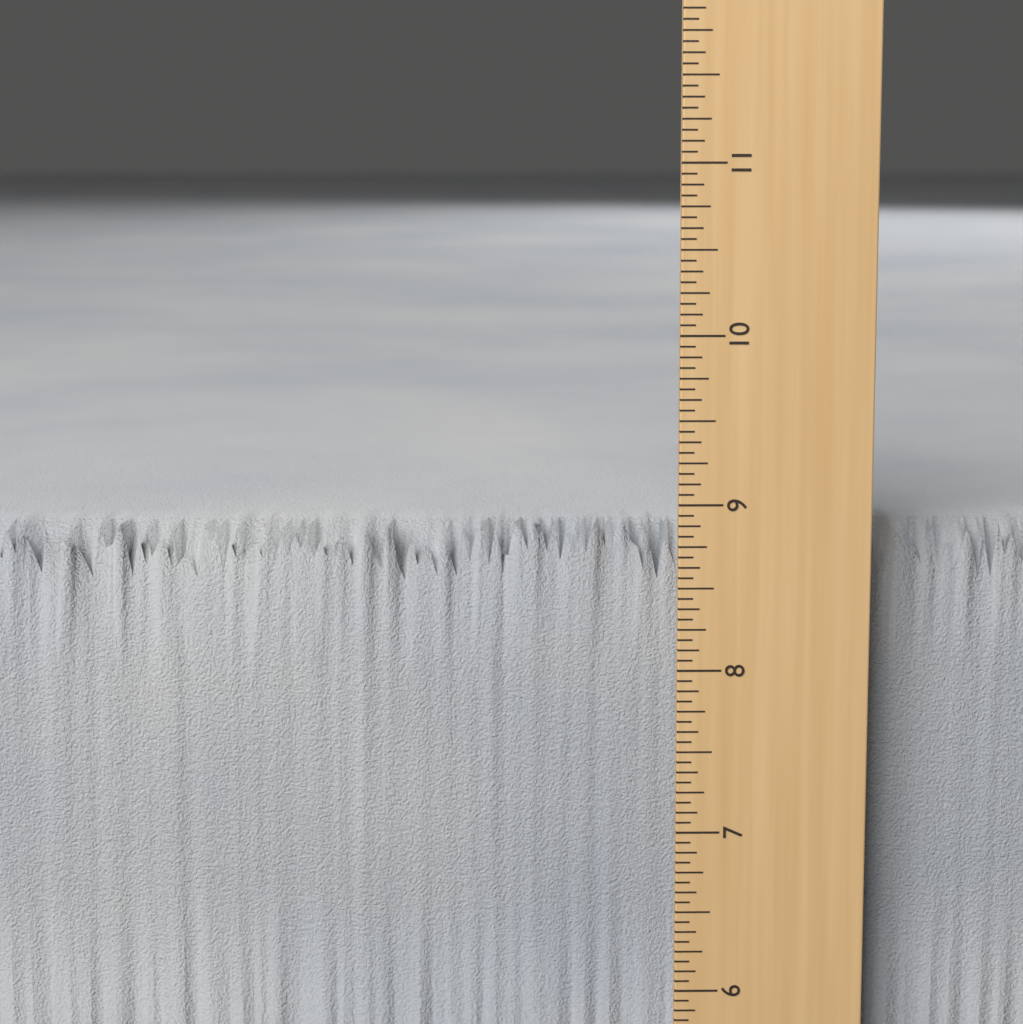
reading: 8.8125 in
